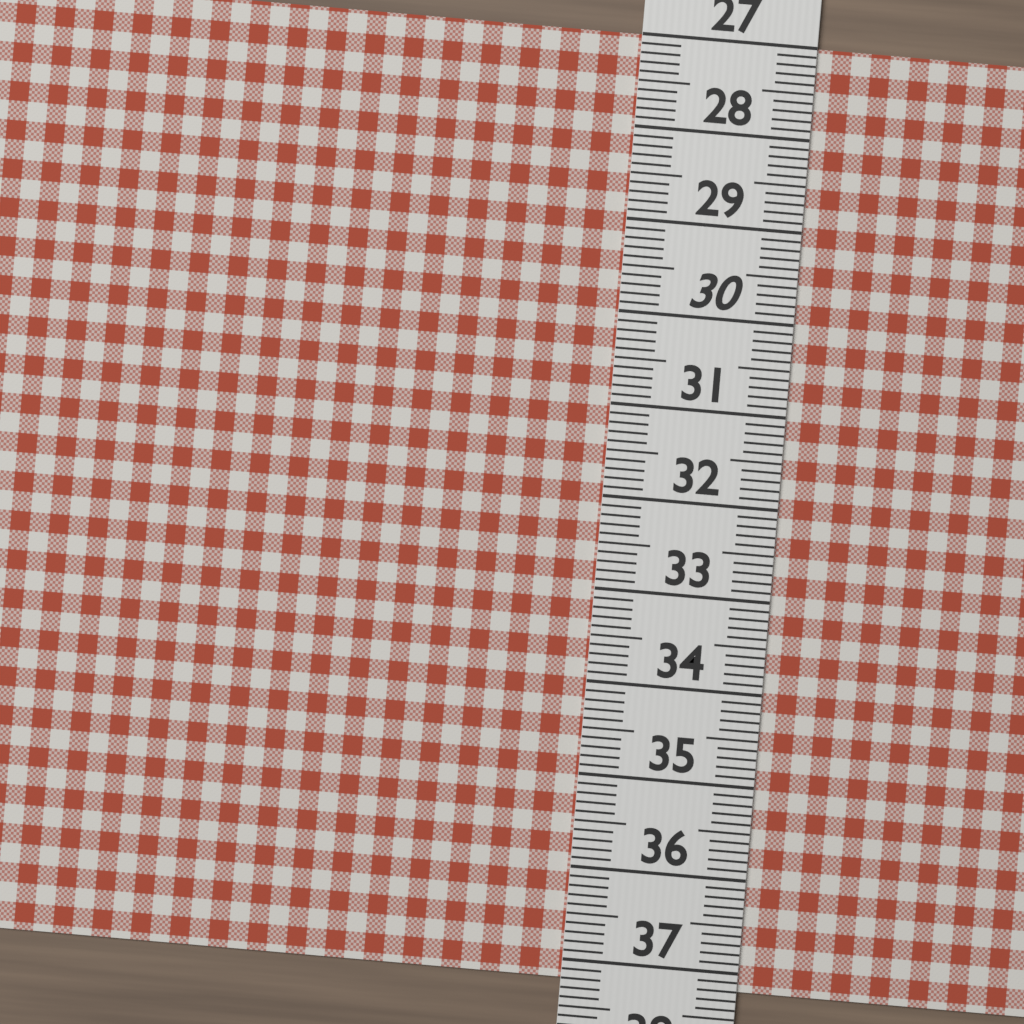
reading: 37.2 (no unit)
